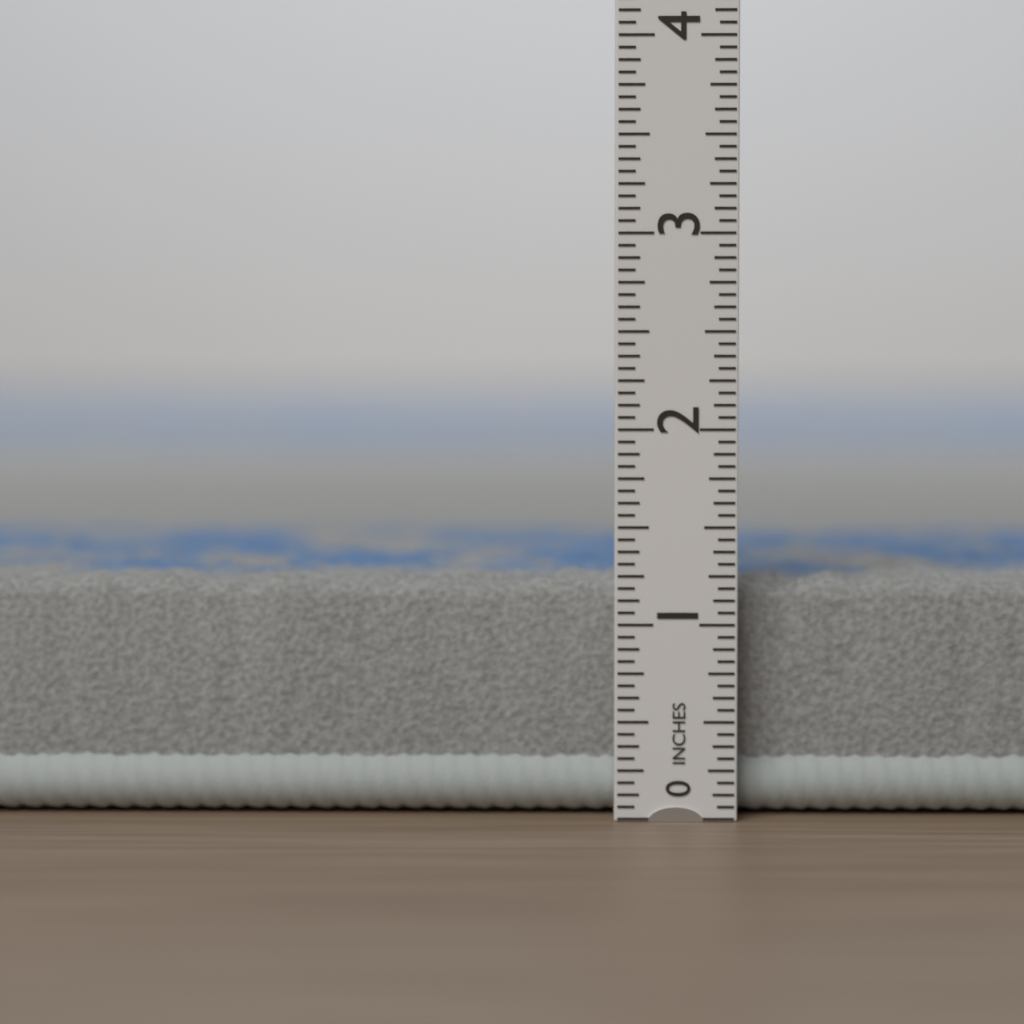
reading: 1.2500 in
